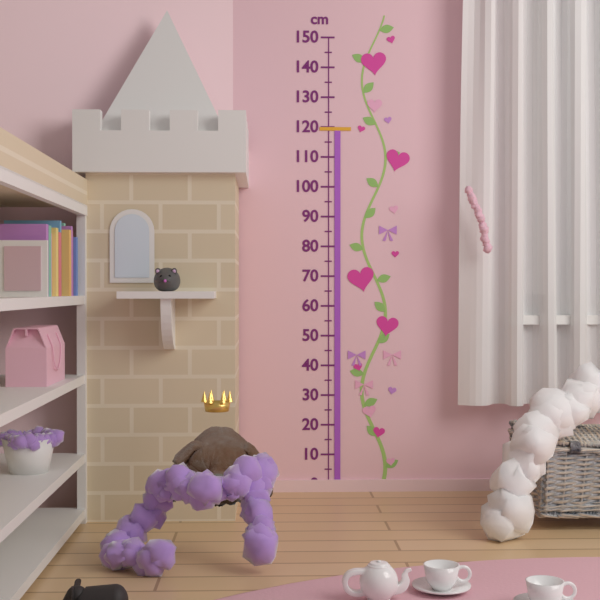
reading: 120 cm
